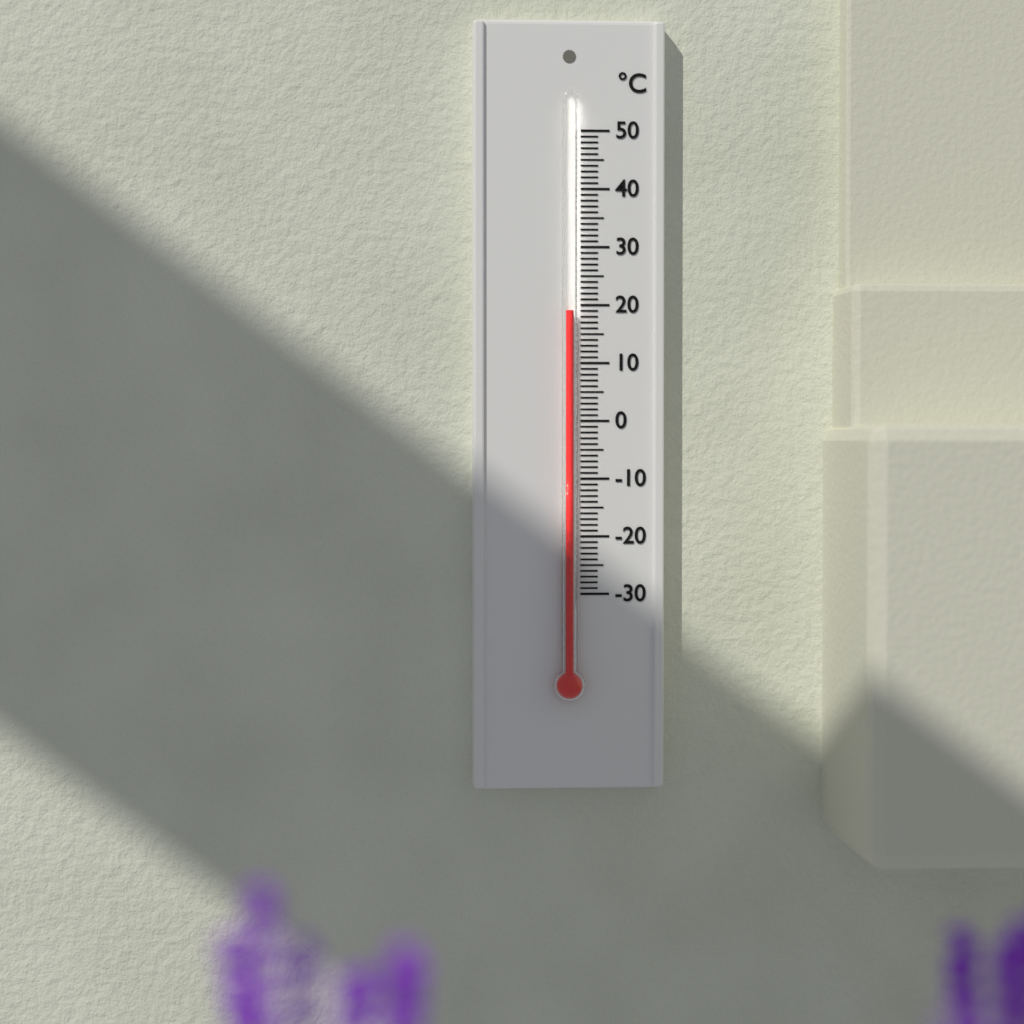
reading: 19 °C
